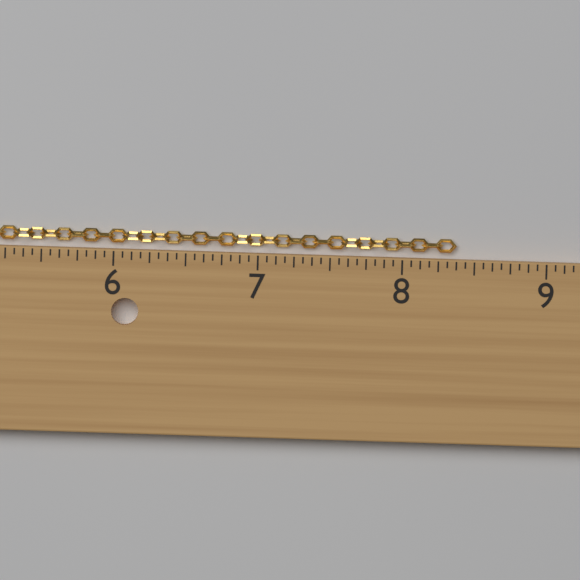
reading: 8.3750 in
